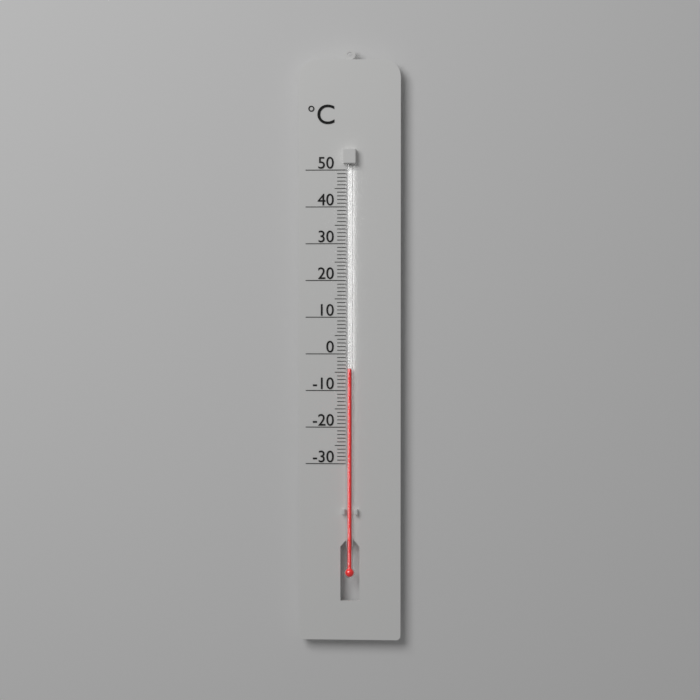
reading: -4 °C
